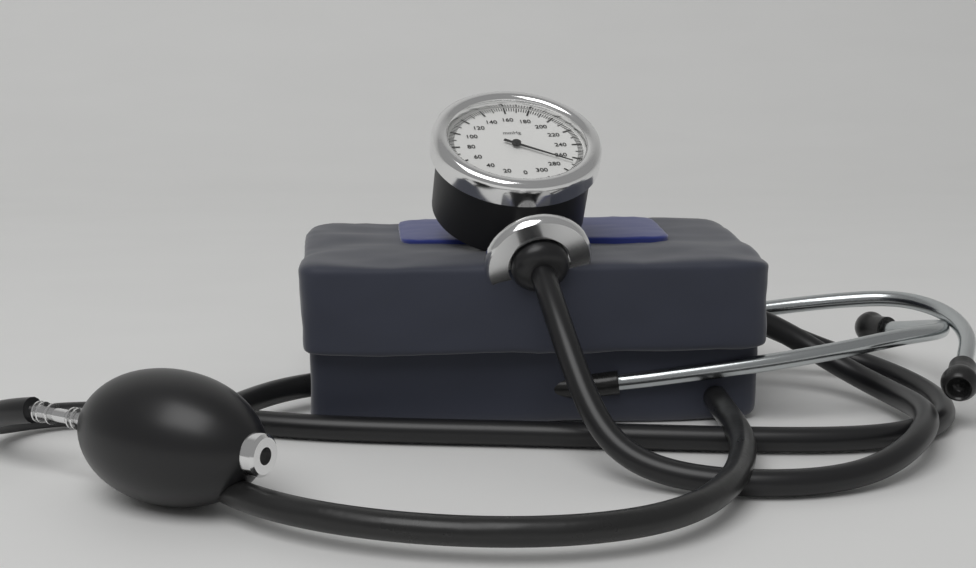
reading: 268 mmHg
